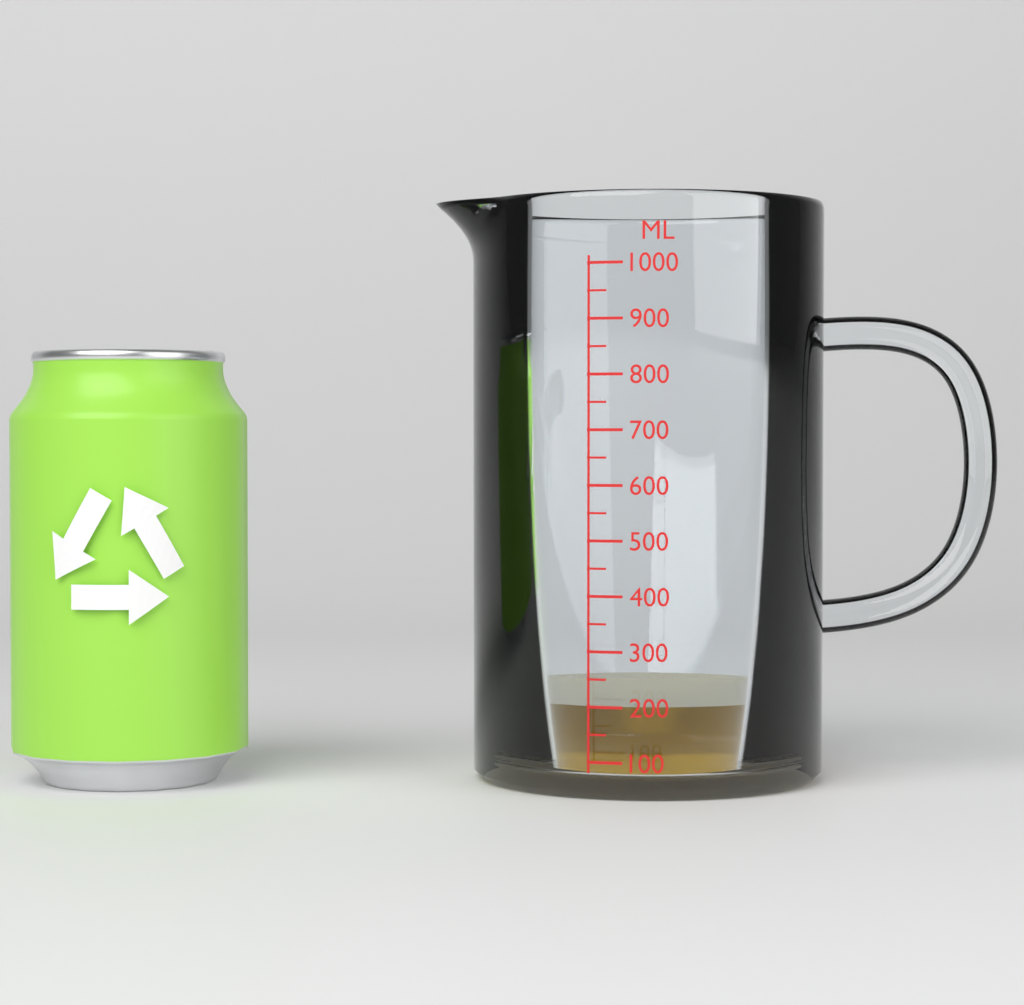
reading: 200 ml
